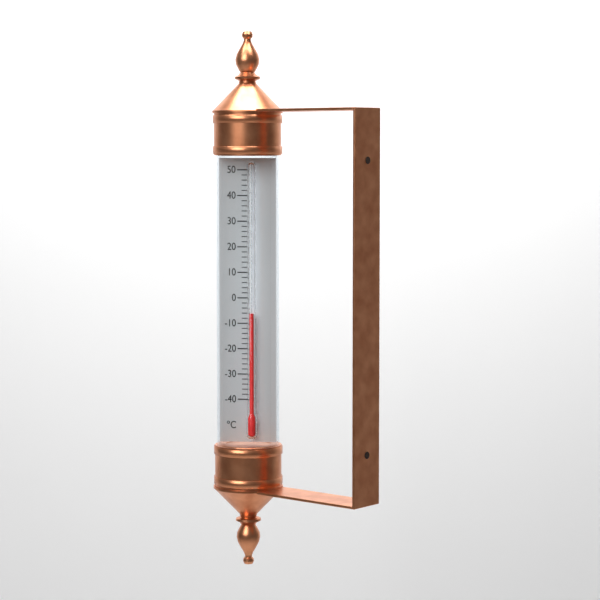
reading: -6 °C
